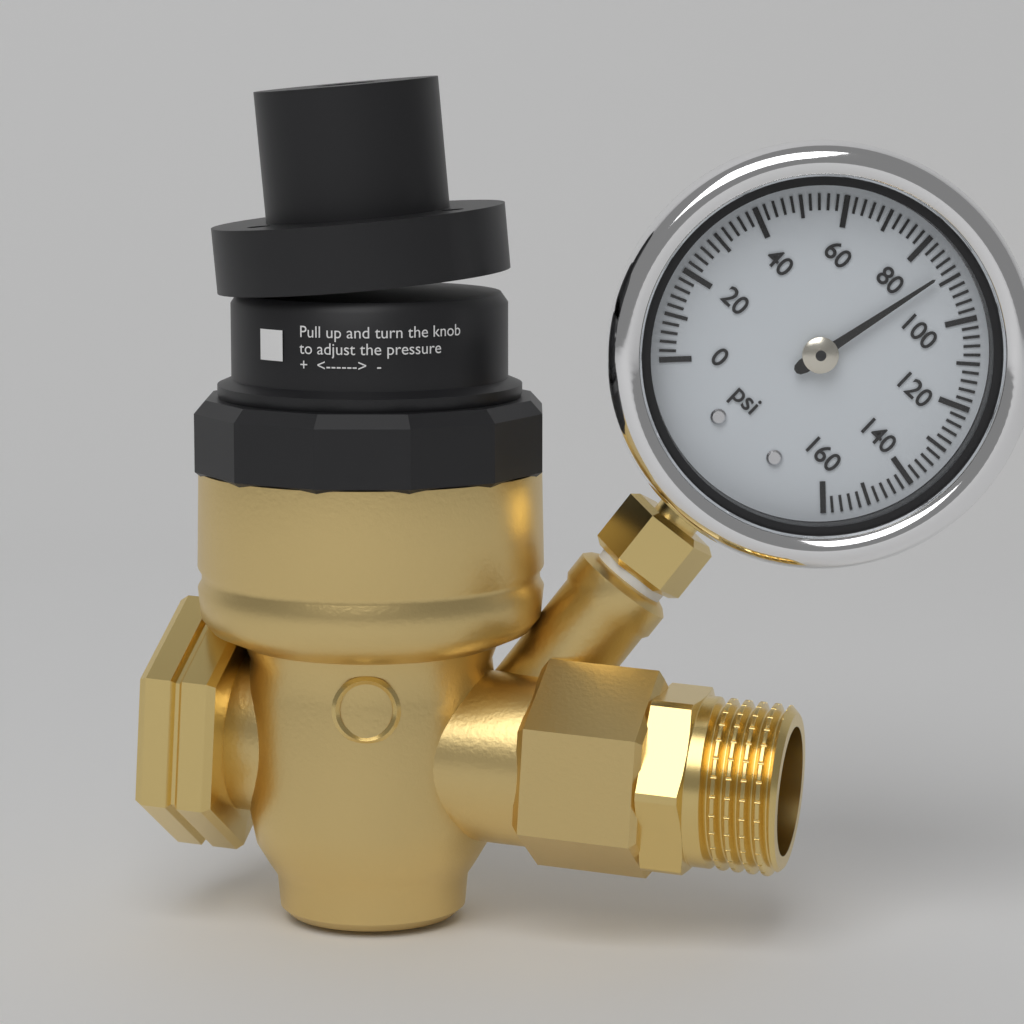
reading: 88 psi
